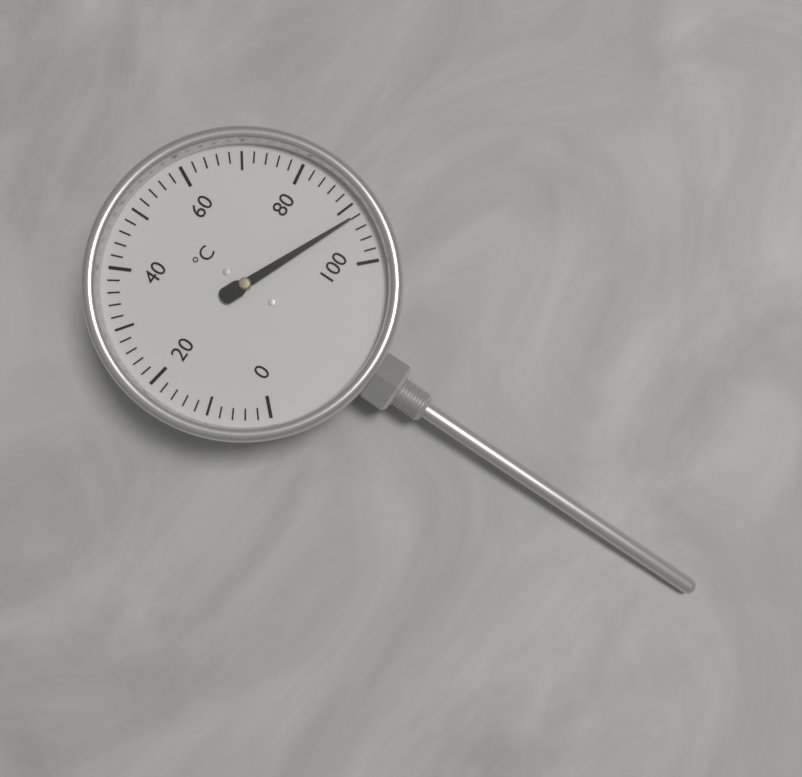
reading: 92 °C
